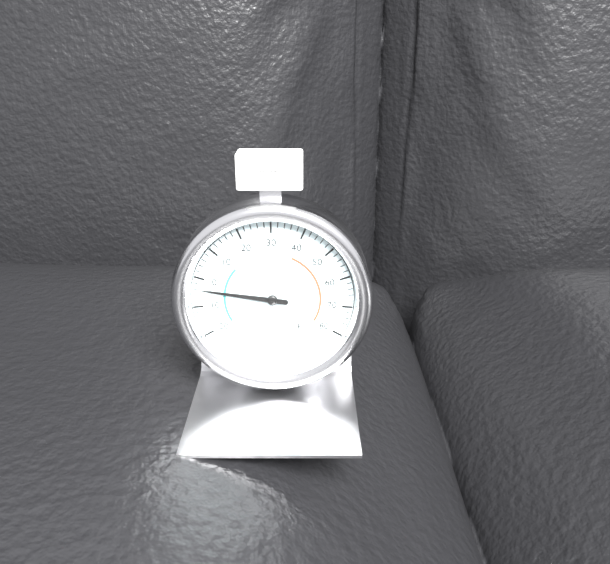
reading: -4 °F
